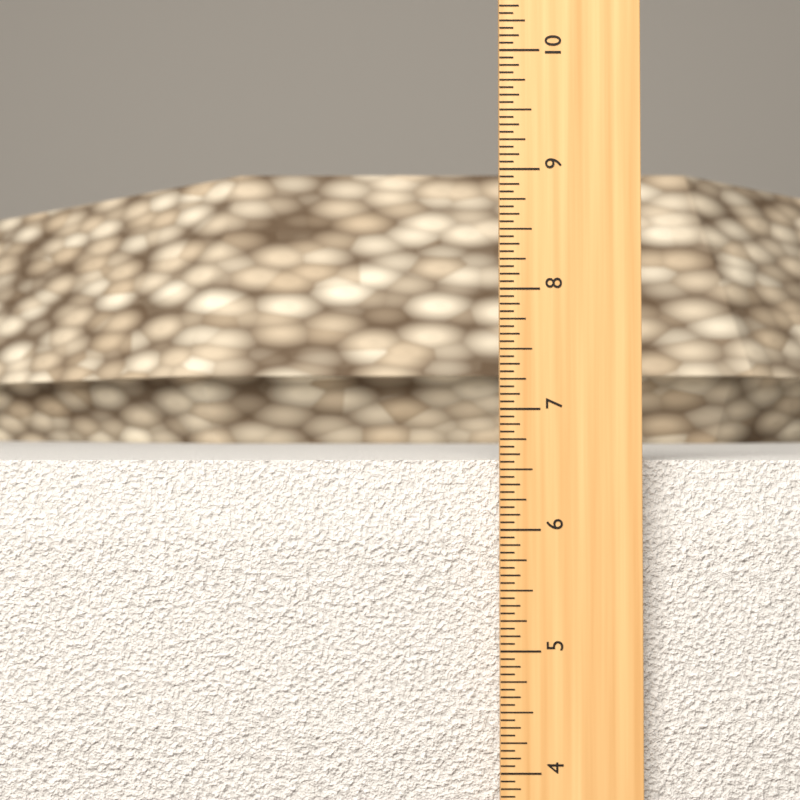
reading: 6.5625 in
